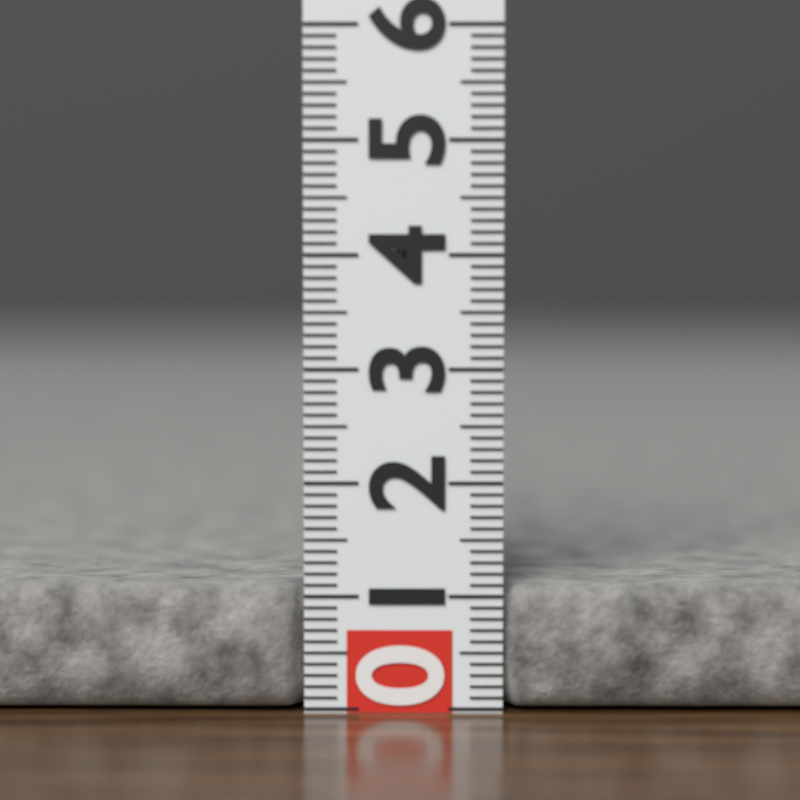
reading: 1.1 (no unit)
